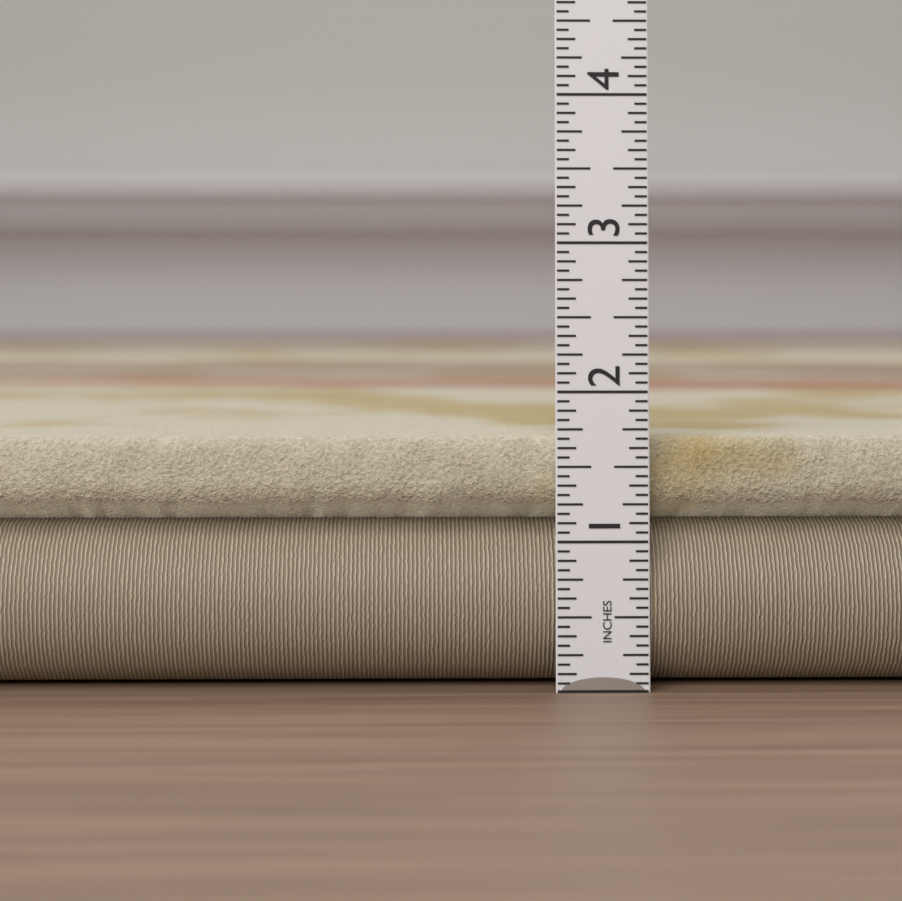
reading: 1.6875 in
